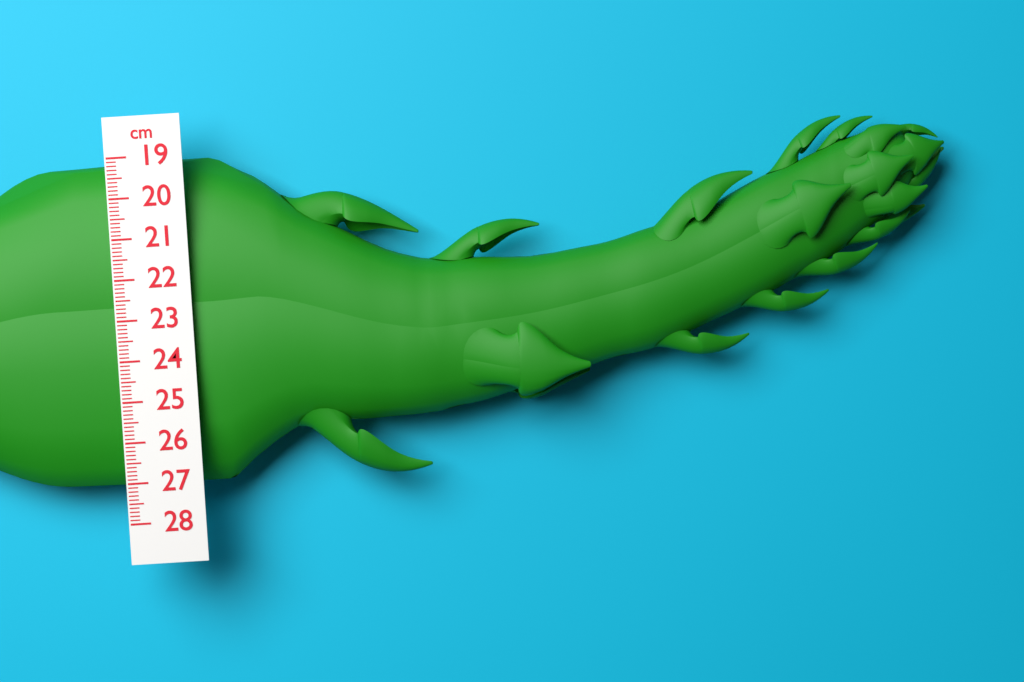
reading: 27.2 cm
